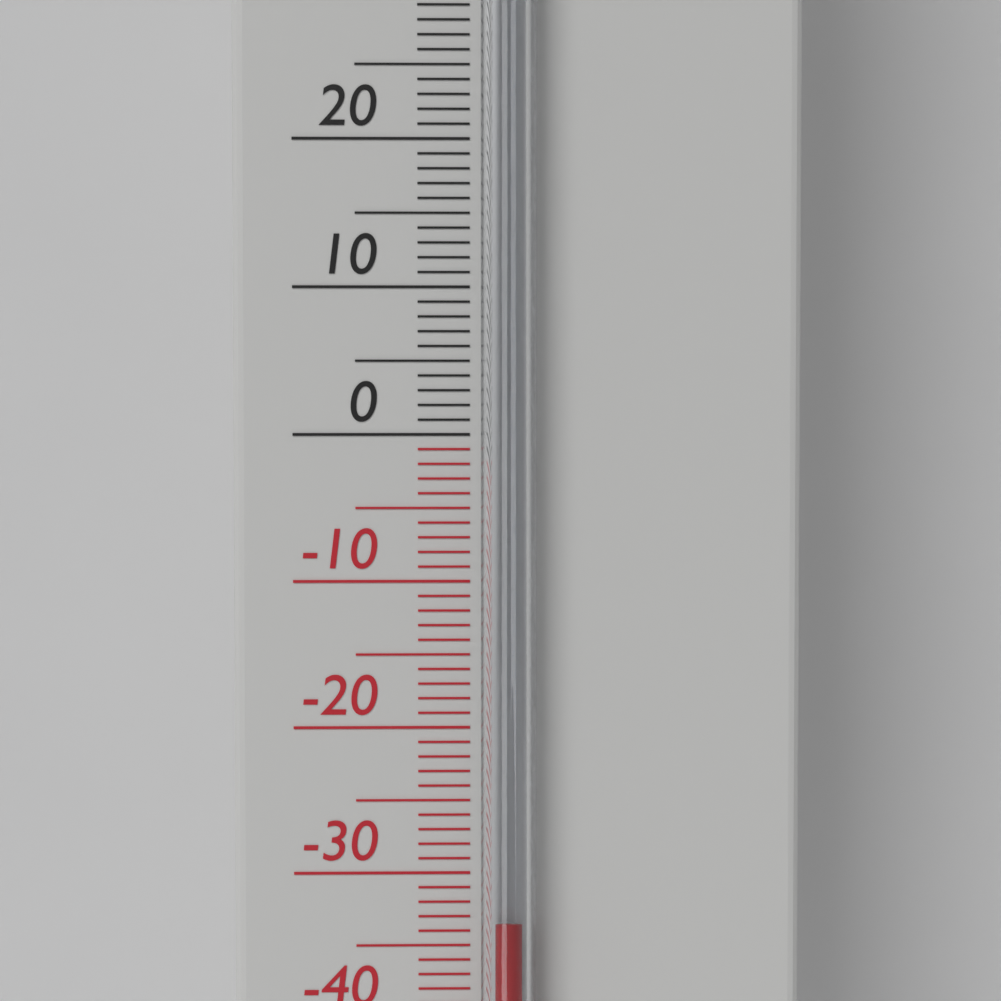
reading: -33 °C
